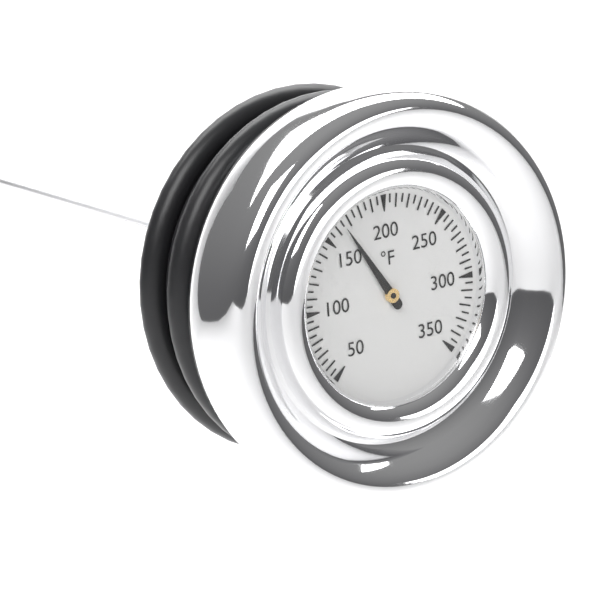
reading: 165 °F
